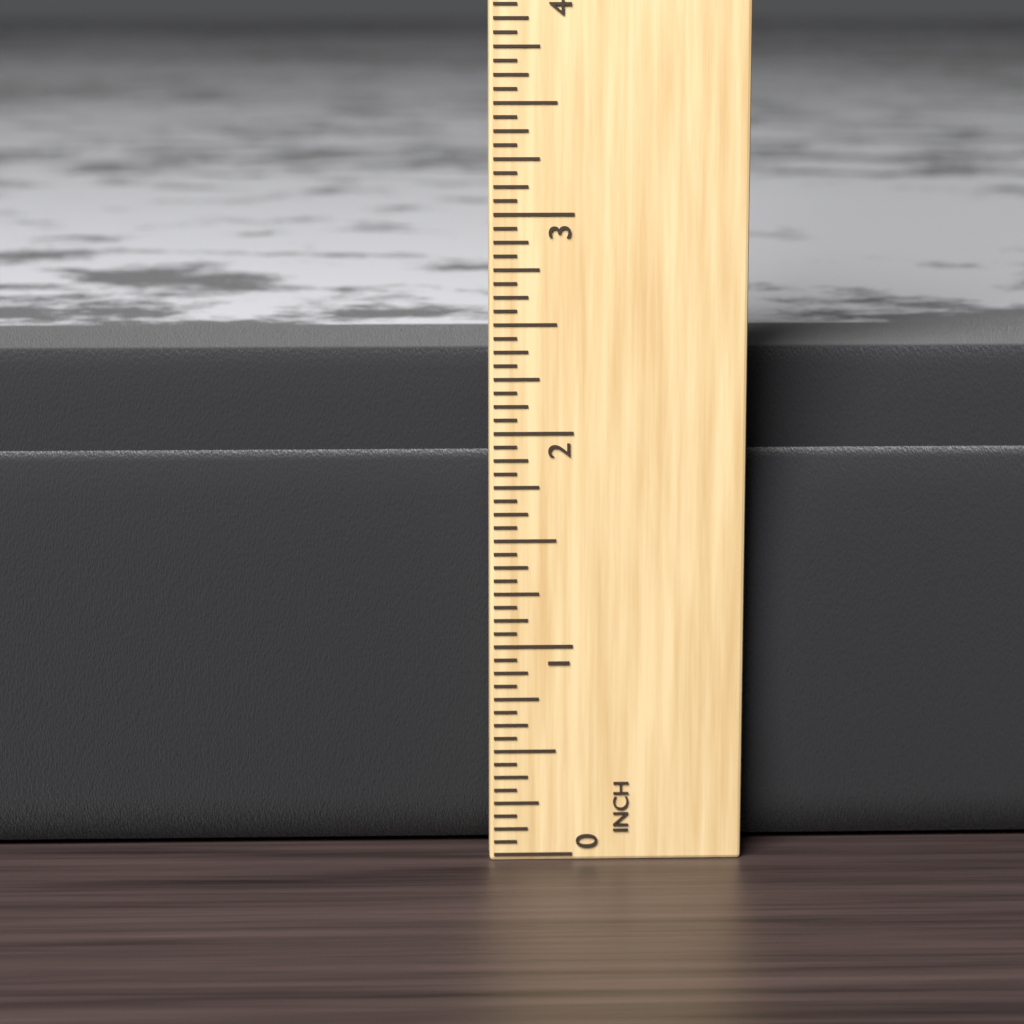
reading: 2.3125 in
